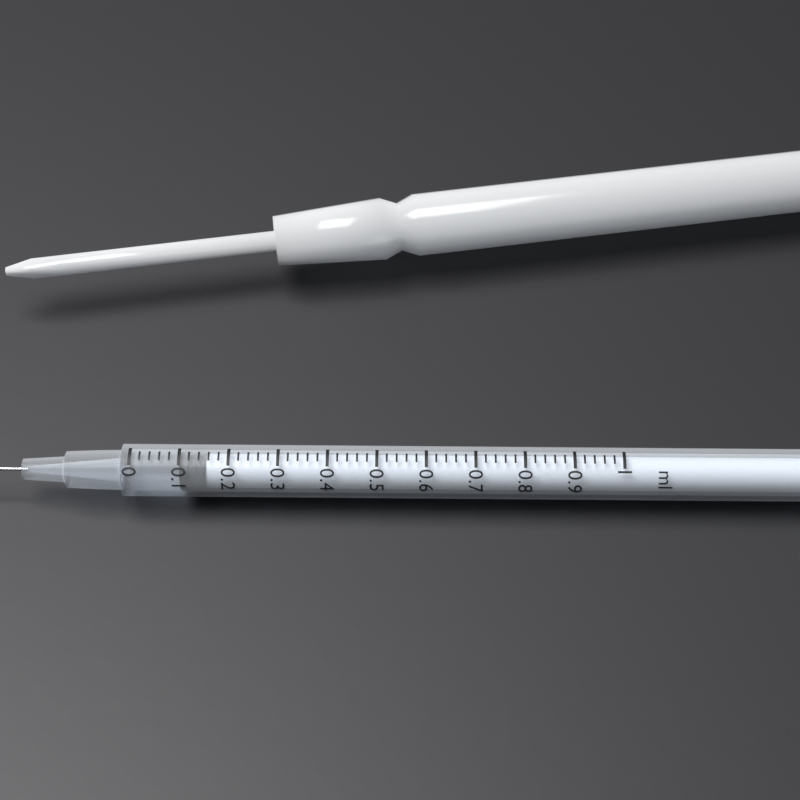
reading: 0.10 ml
